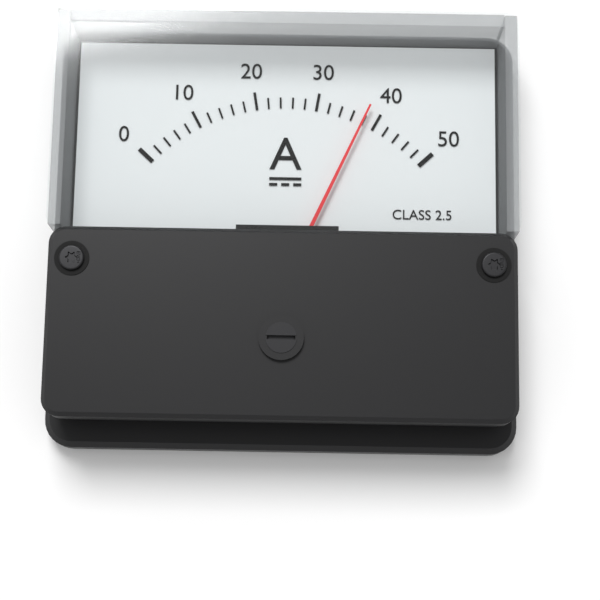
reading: 38 A
